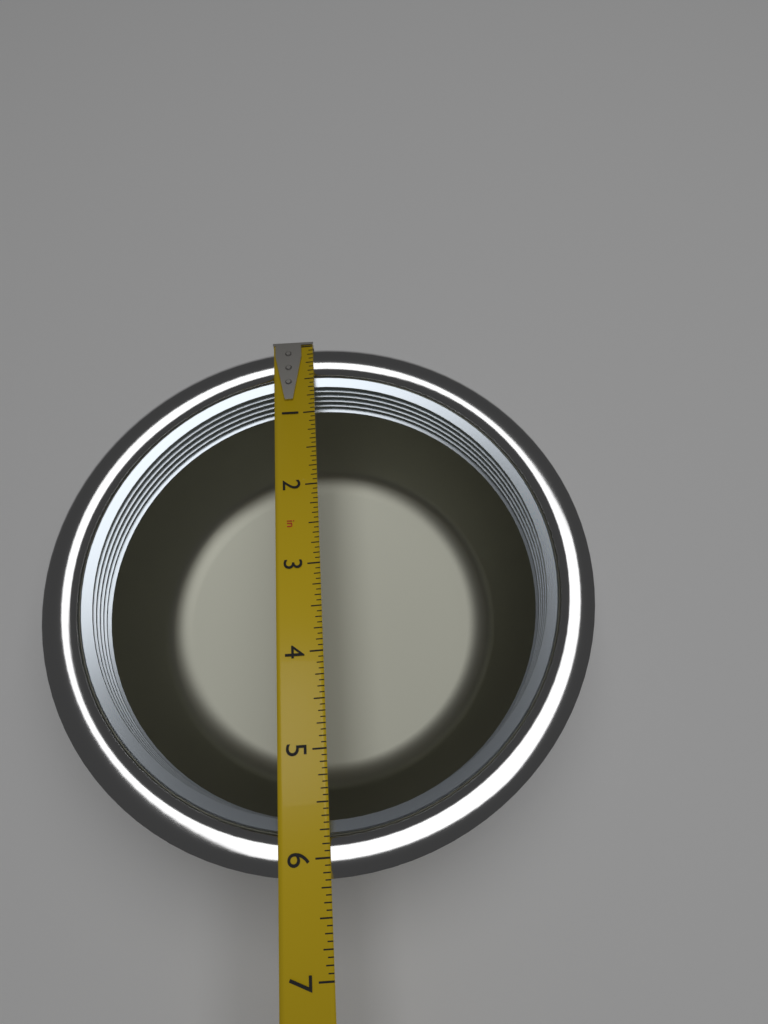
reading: 6.1875 in
